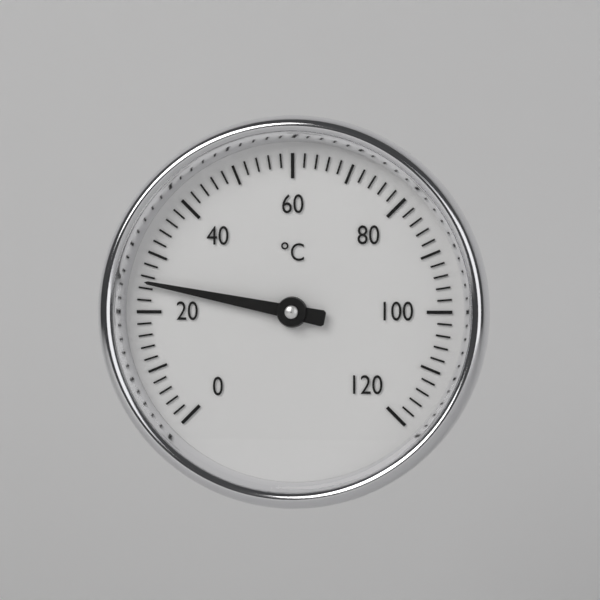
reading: 25 °C
